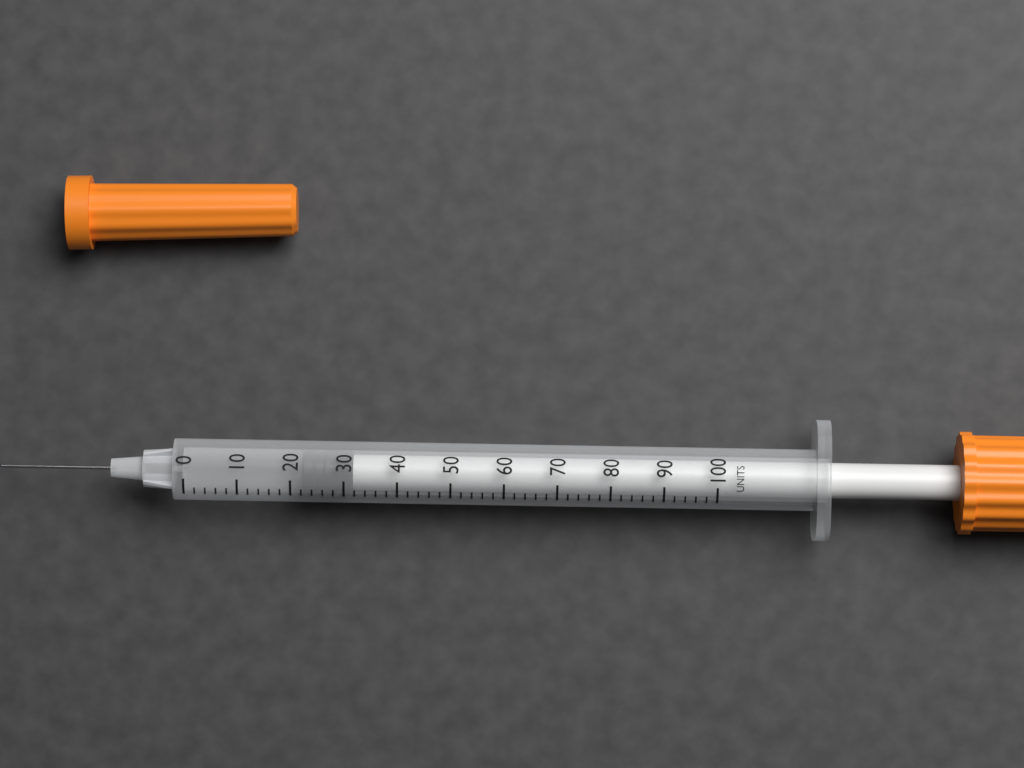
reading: 22 units
